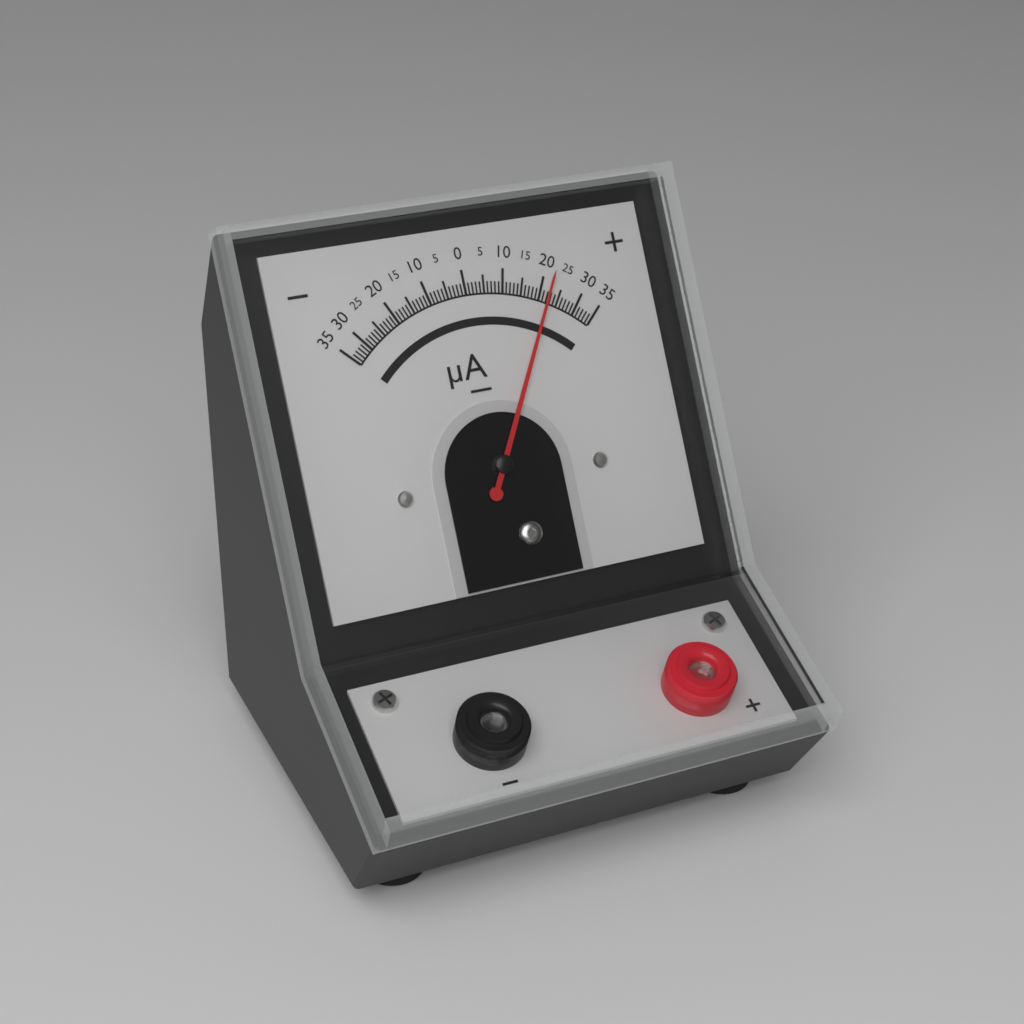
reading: 22 µA
